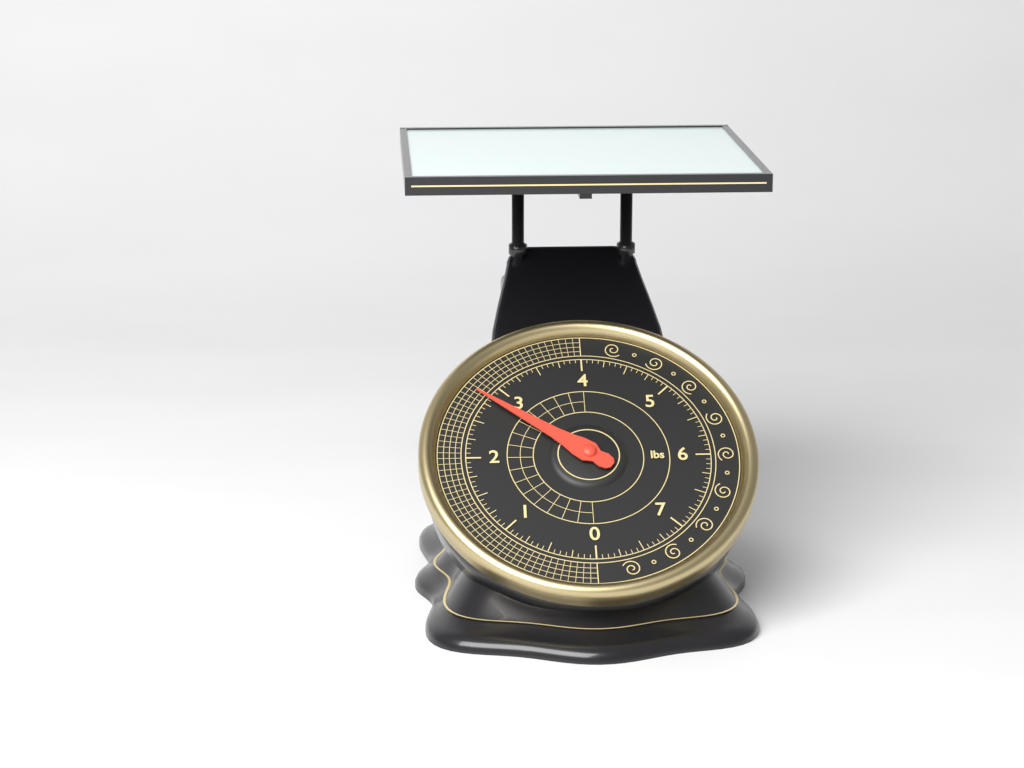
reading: 2.8125 lbs
